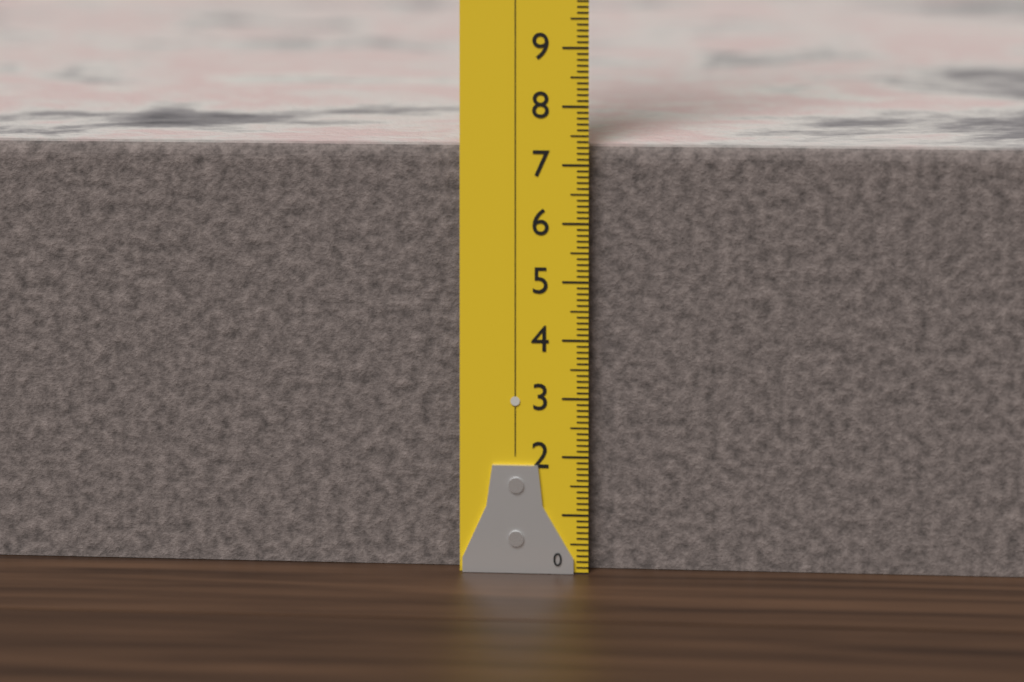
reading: 7.3 (no unit)
